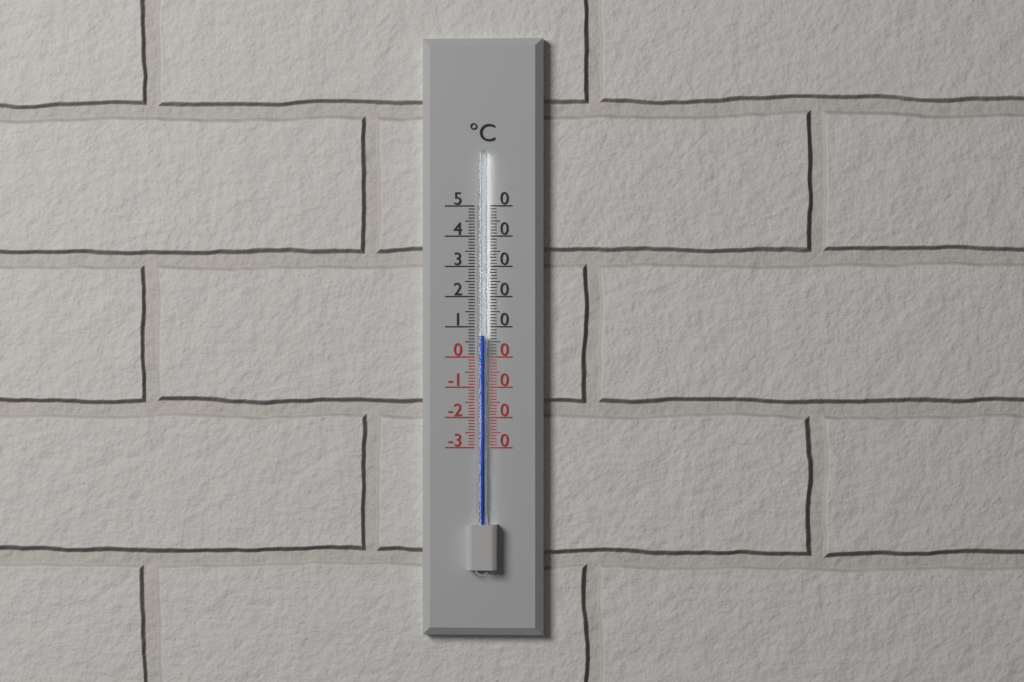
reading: 7 °C
